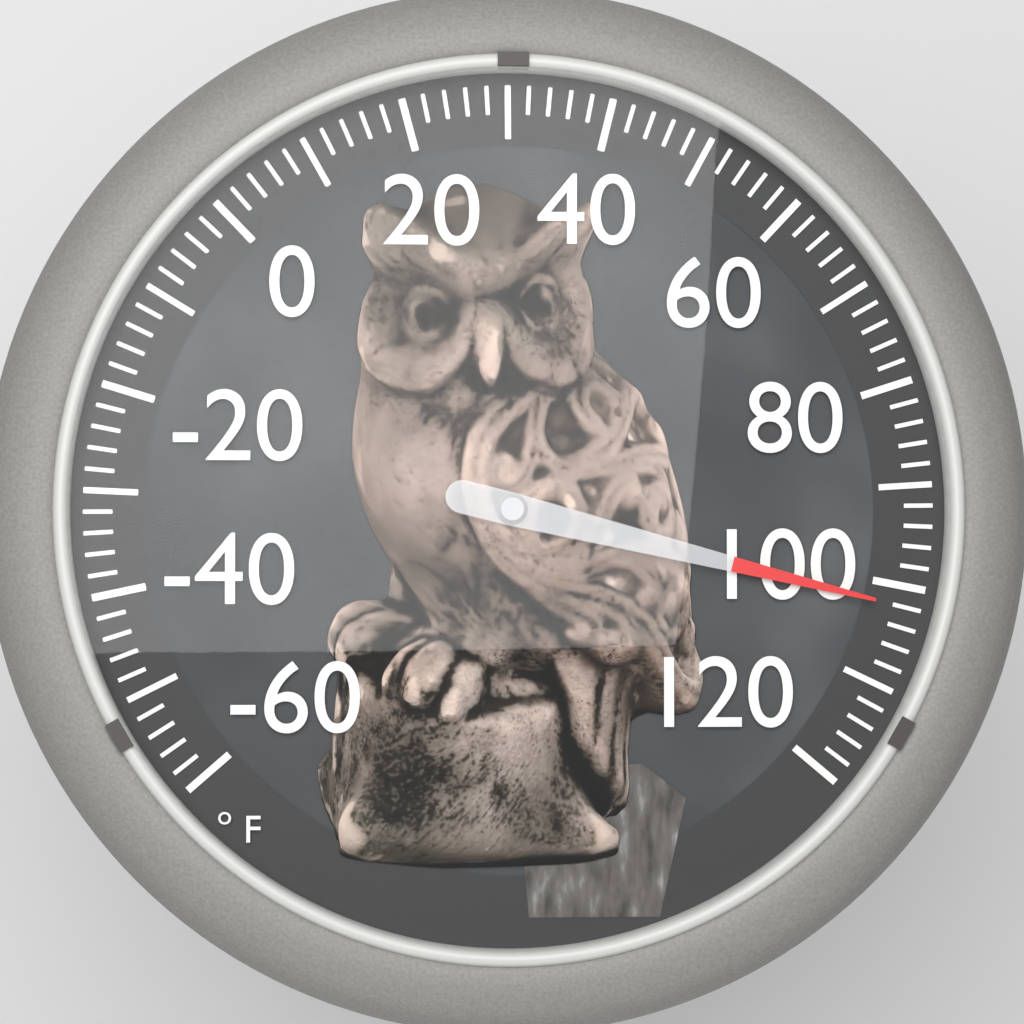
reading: 102 °F
